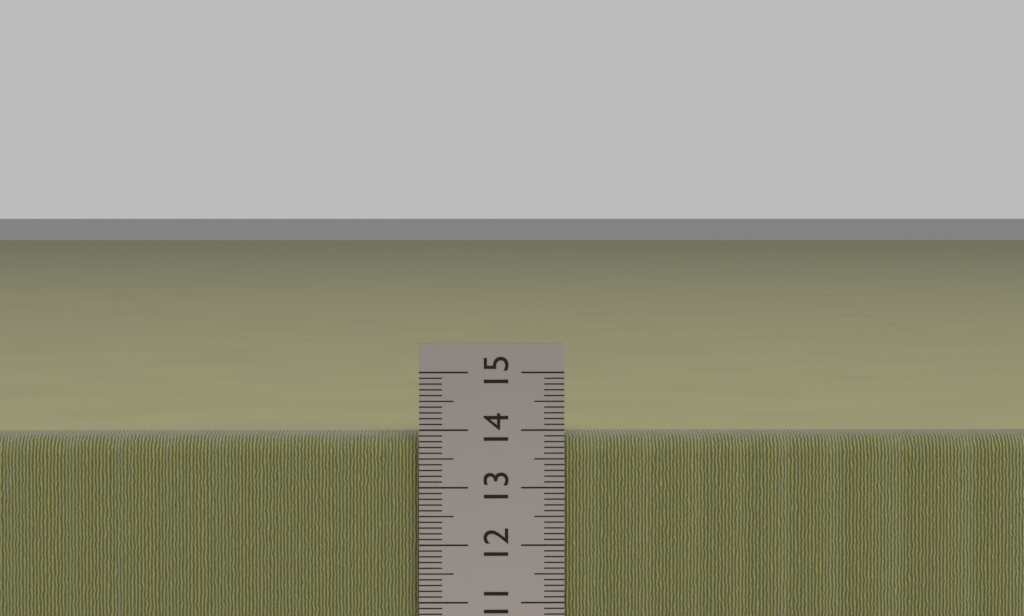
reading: 13.9 cm
